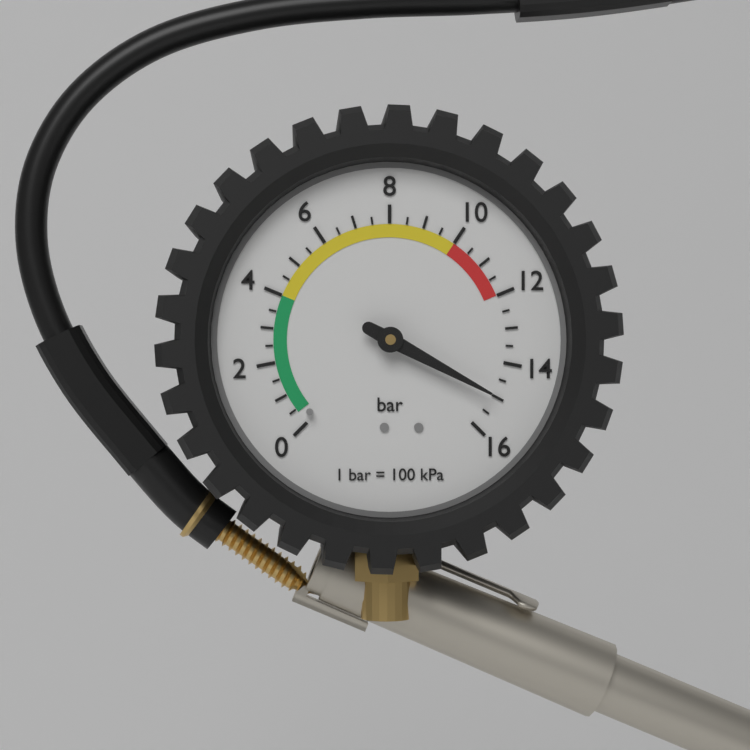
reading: 15.0 bar
